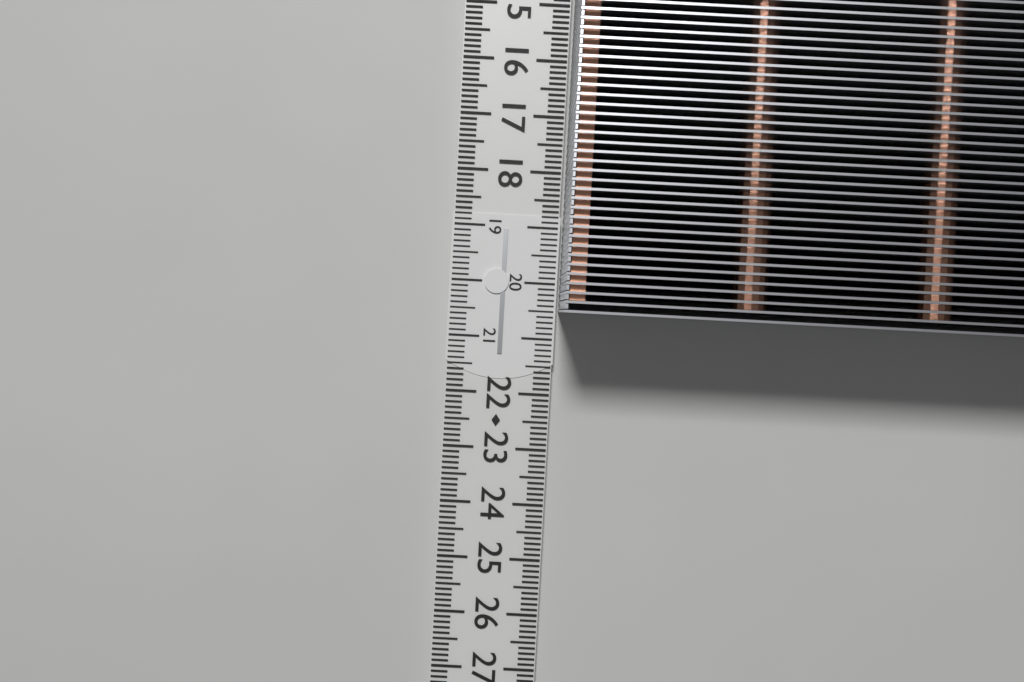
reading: 20.5 cm
